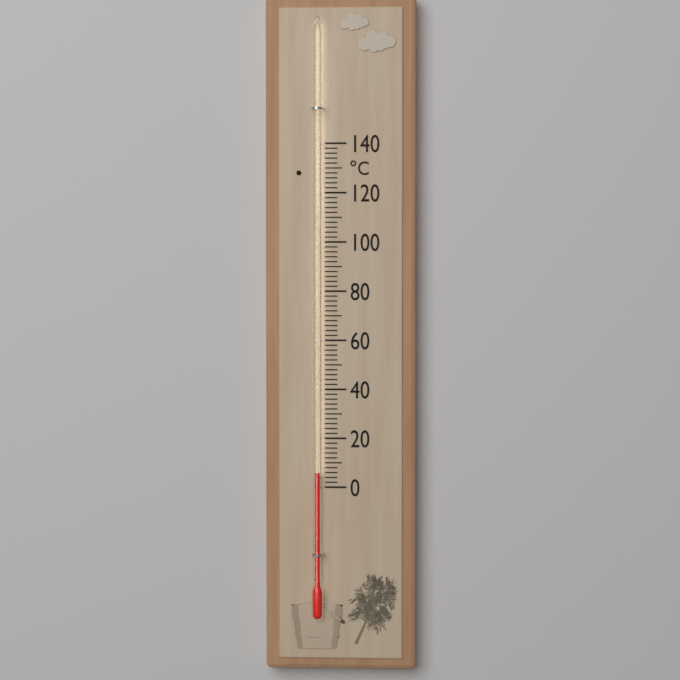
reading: 6 °C
